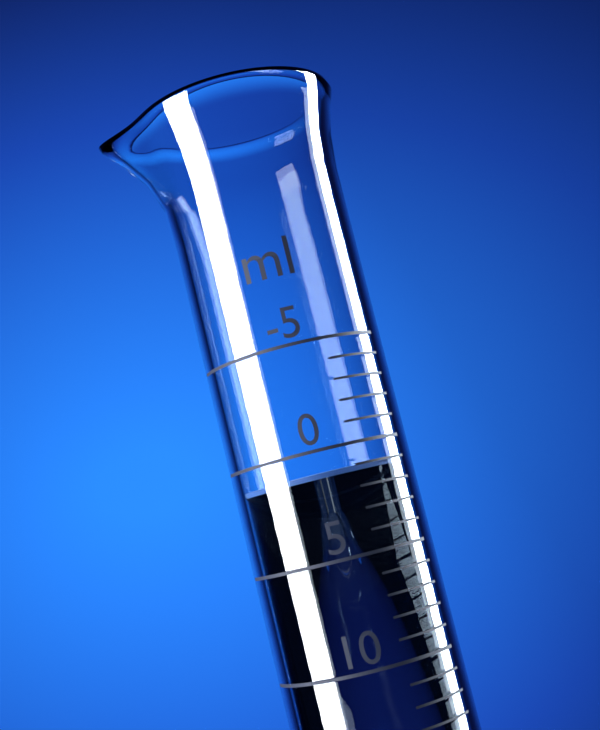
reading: 1 ml
